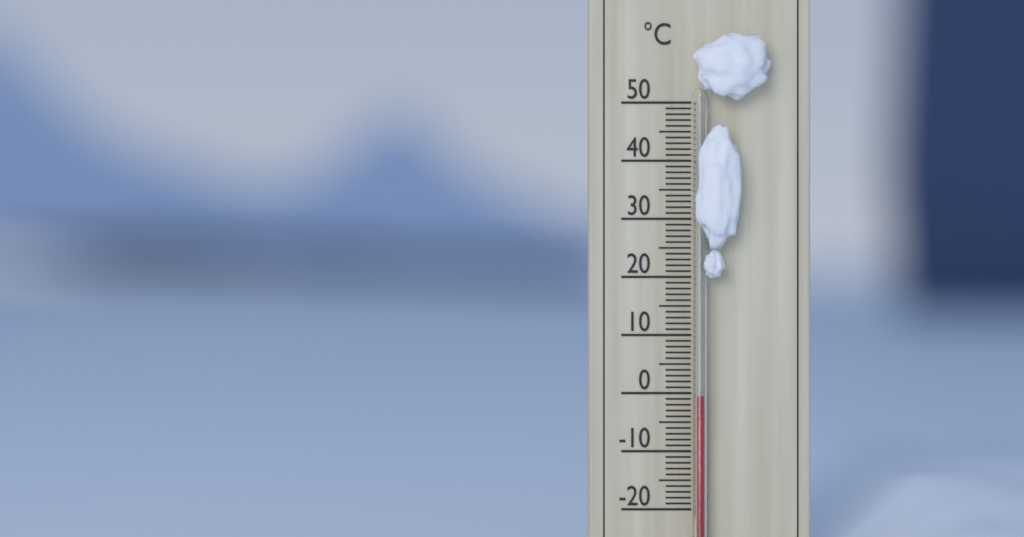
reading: -0.5 °C
